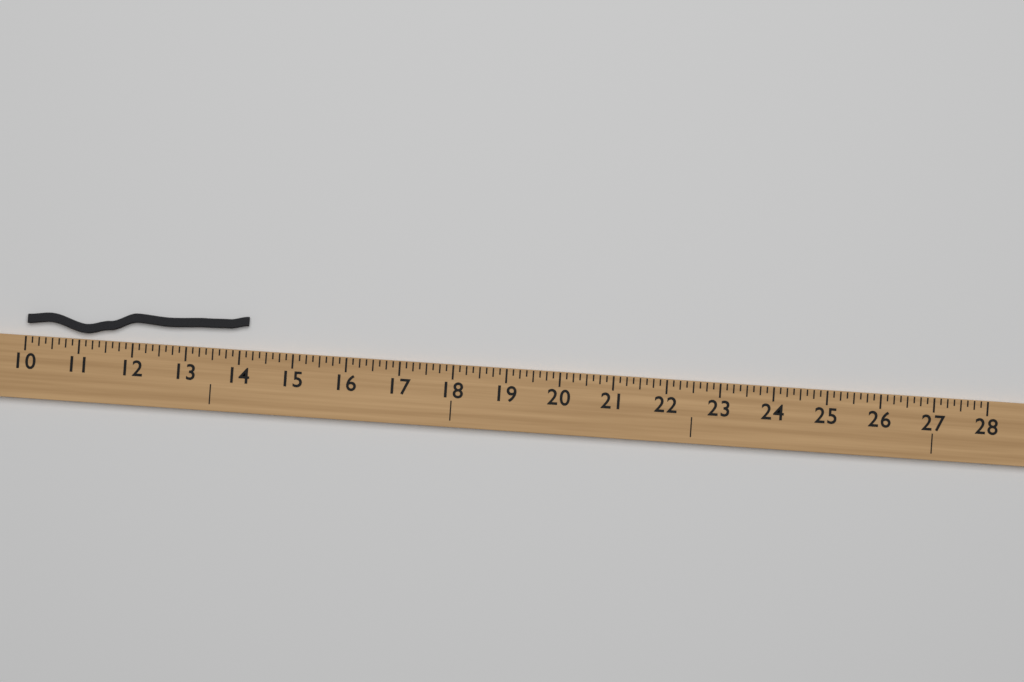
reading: 14.125 (no unit)
